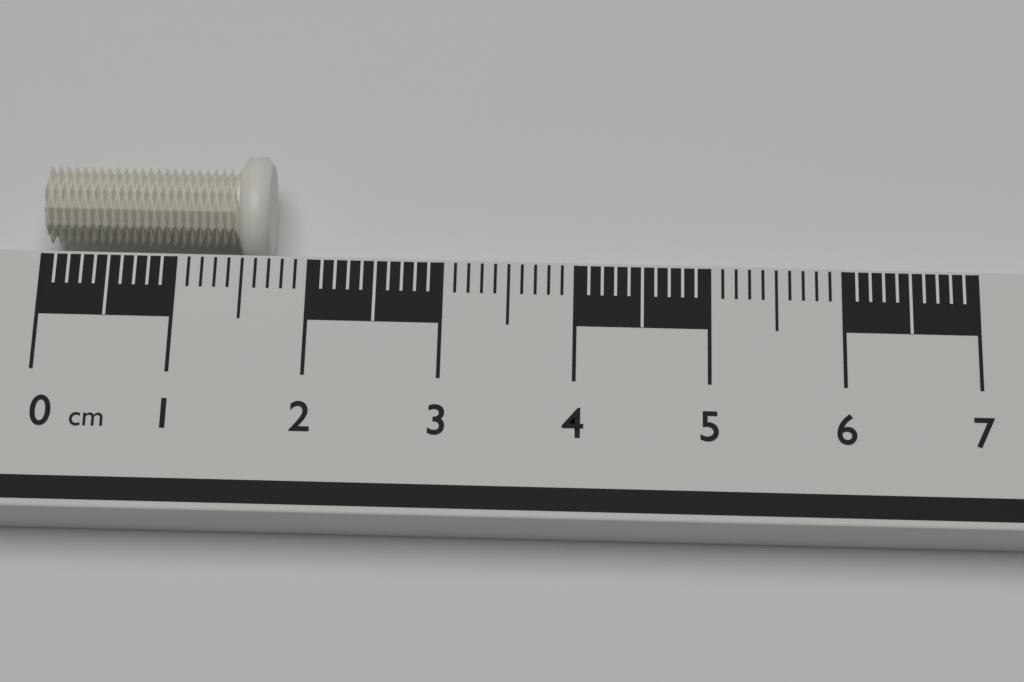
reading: 1.7 cm
